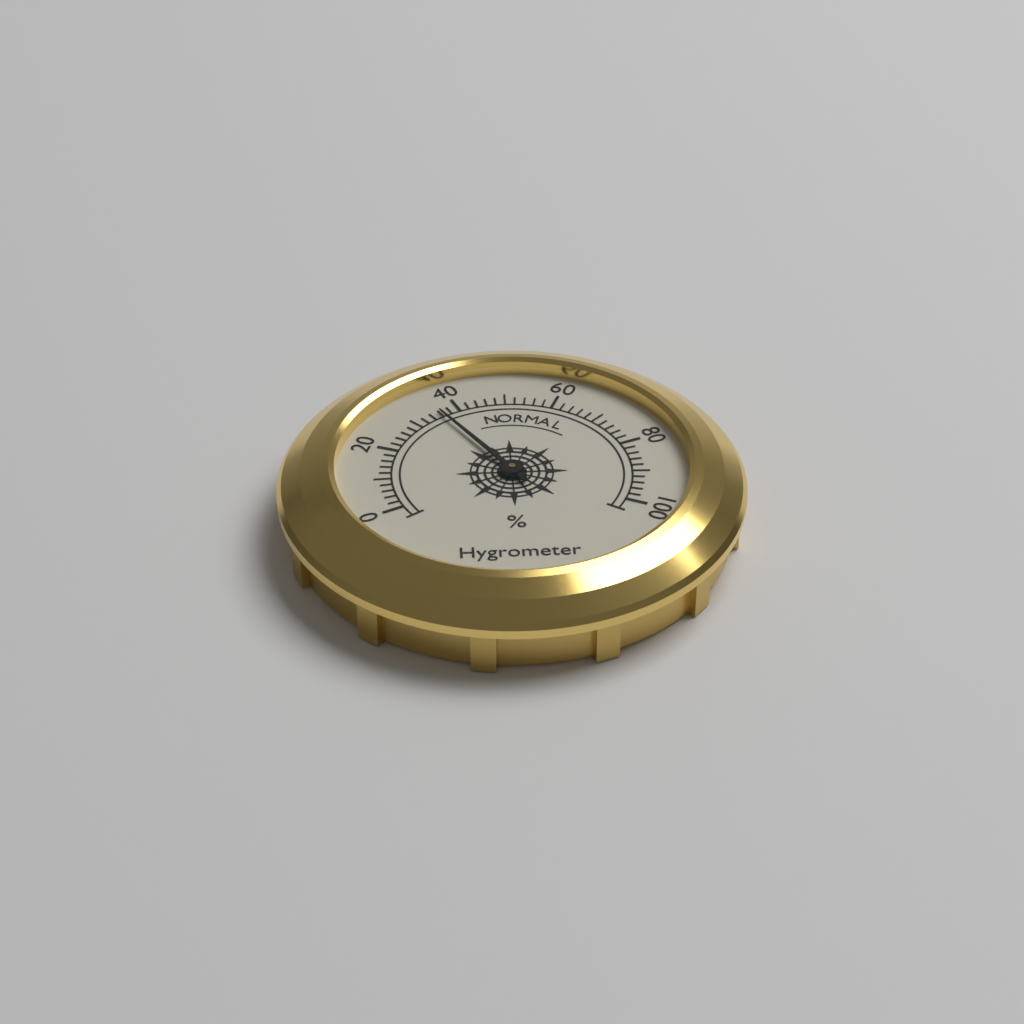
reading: 36 %
